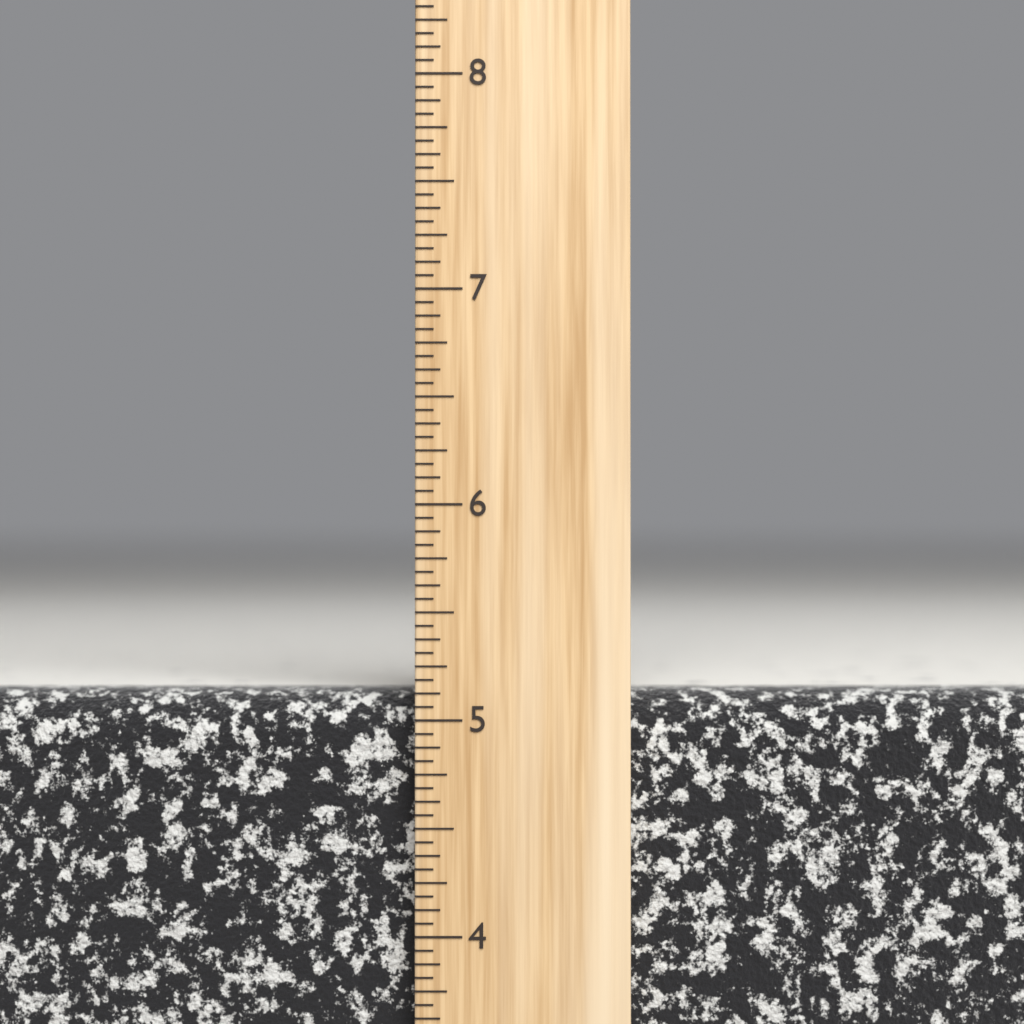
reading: 5.1250 inch
